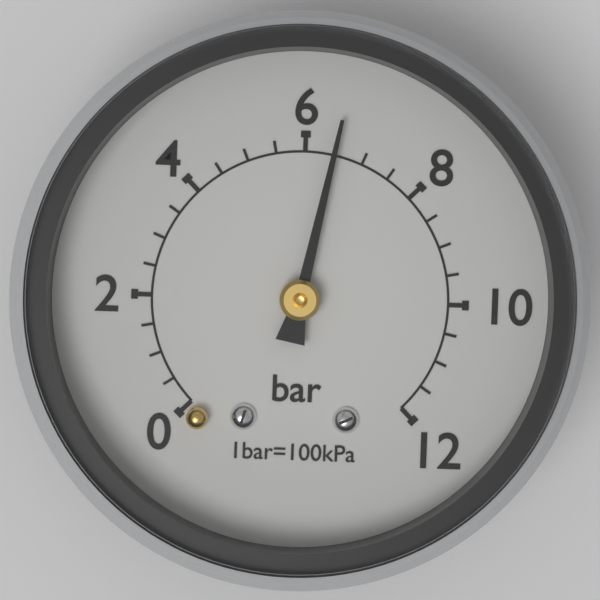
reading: 6.5 bar
